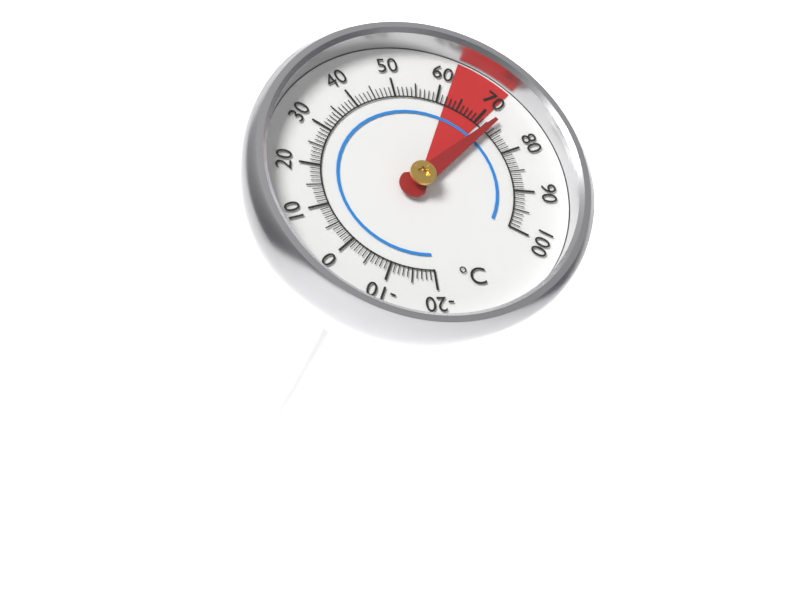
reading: 73 °C
